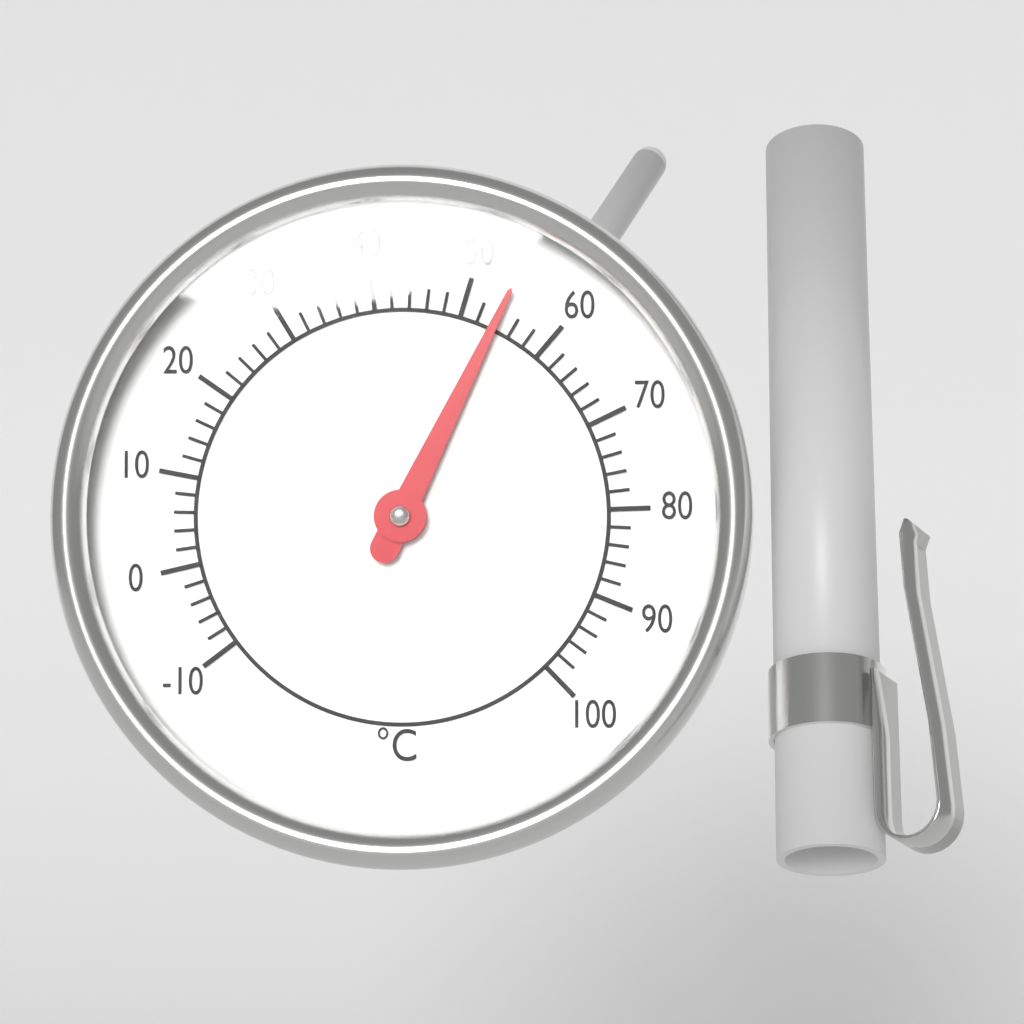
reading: 54 °C
